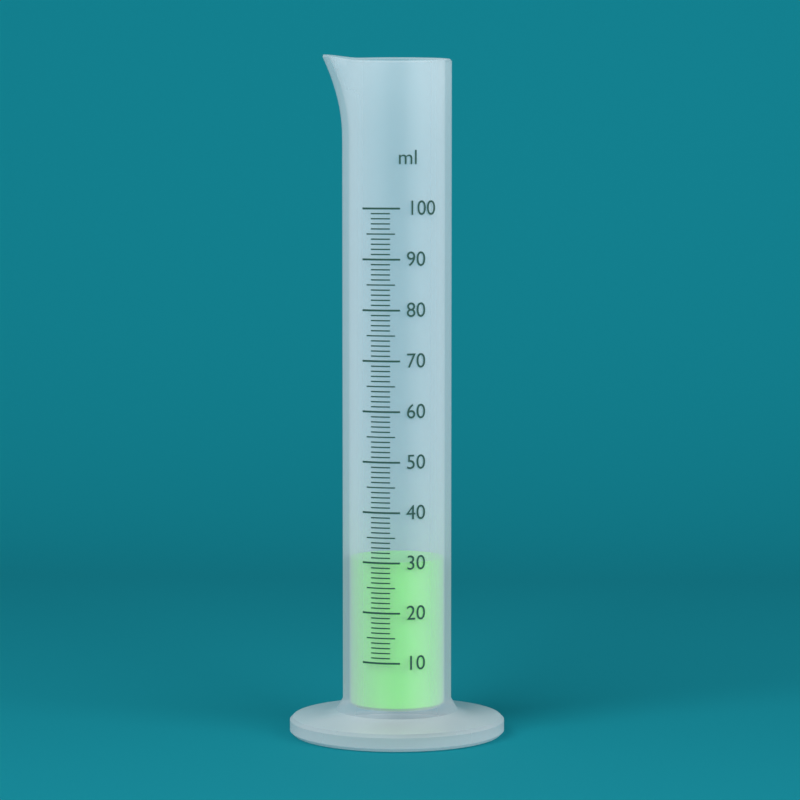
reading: 30 ml
